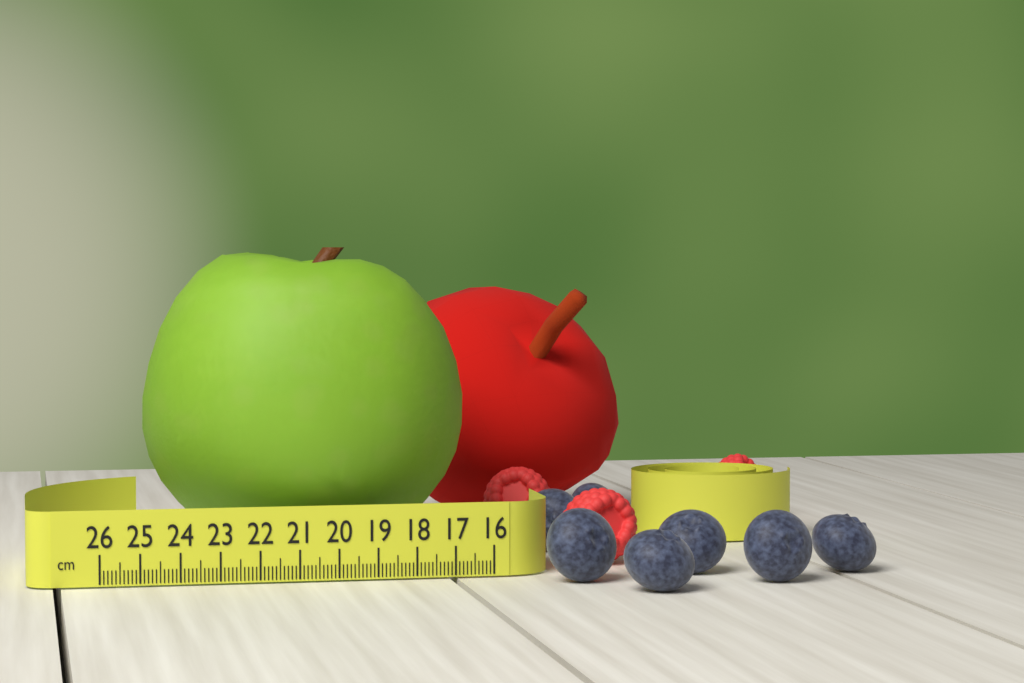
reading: 24.7 cm
